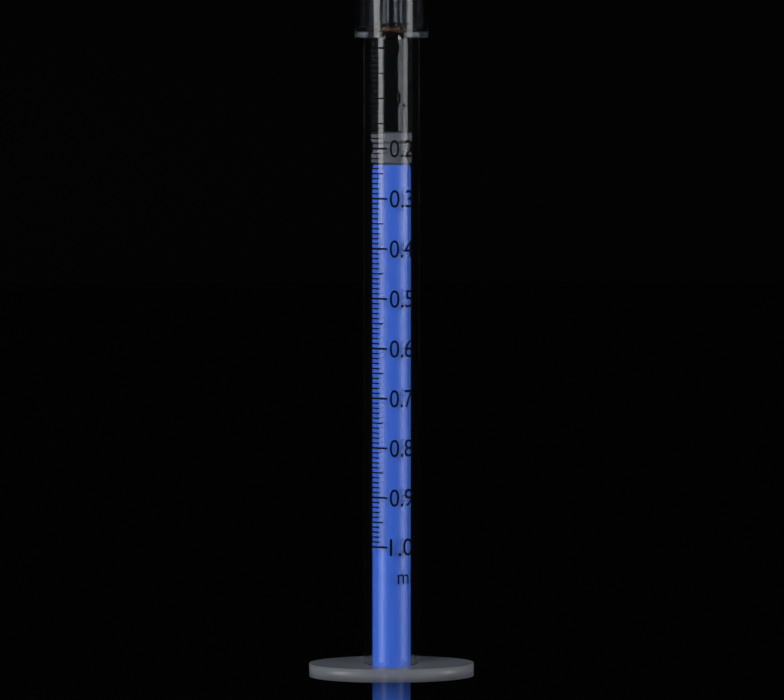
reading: 0.17 ml
